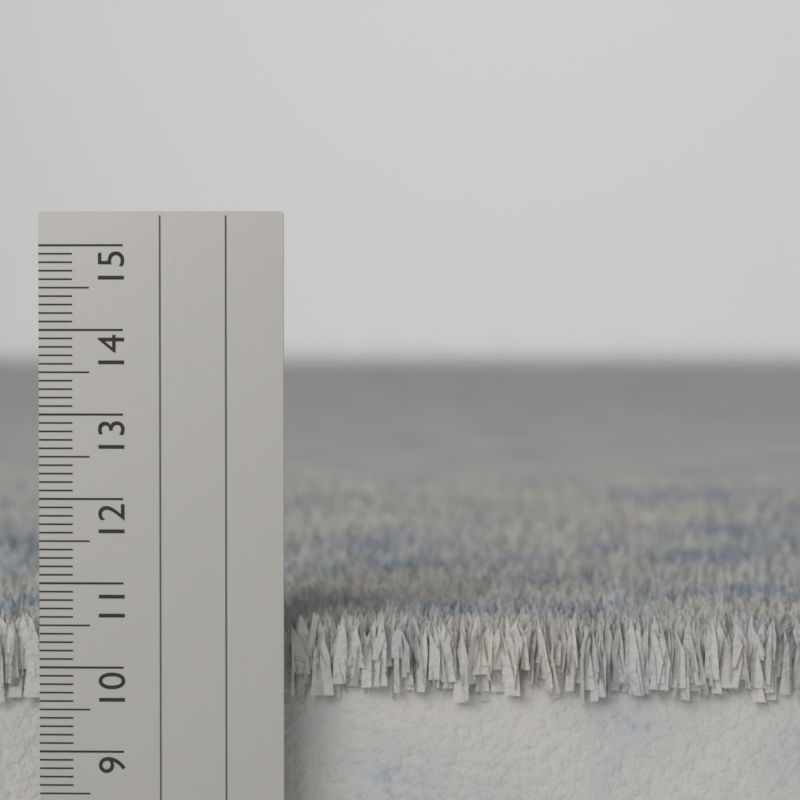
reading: 10.6 cm
